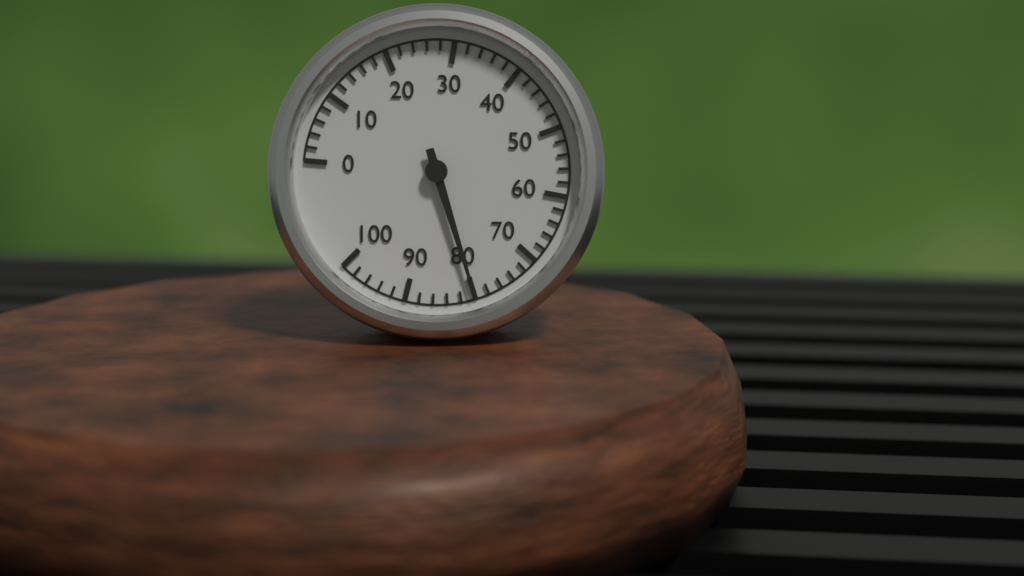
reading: 80 (no unit)
